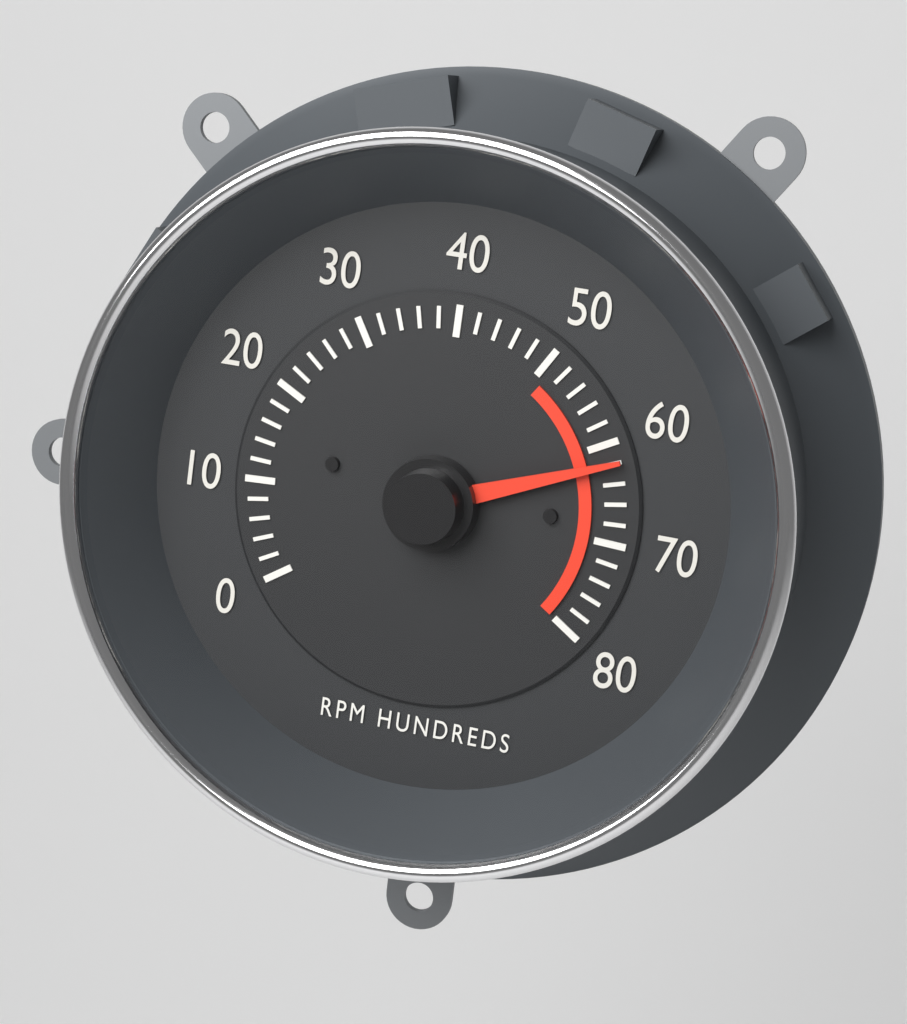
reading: 6200 RPM
